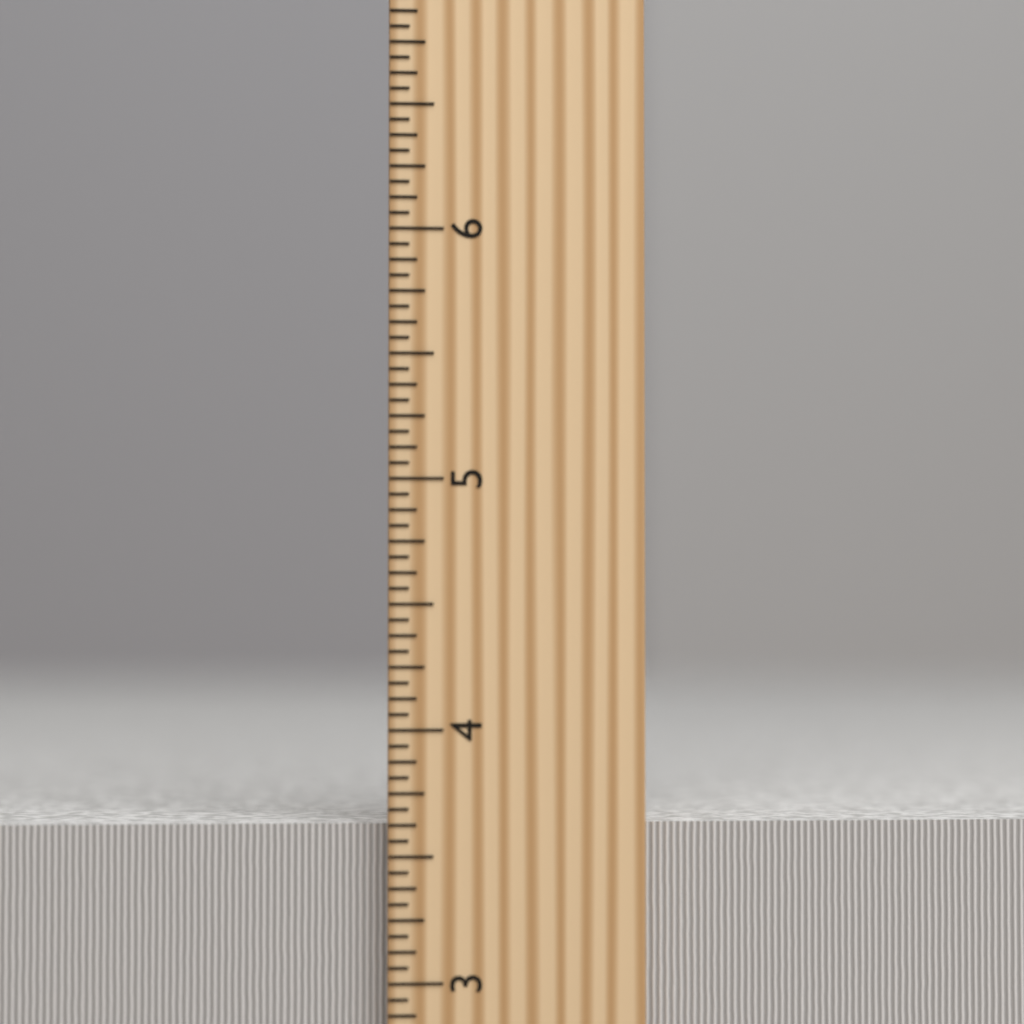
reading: 3.6250 inch
